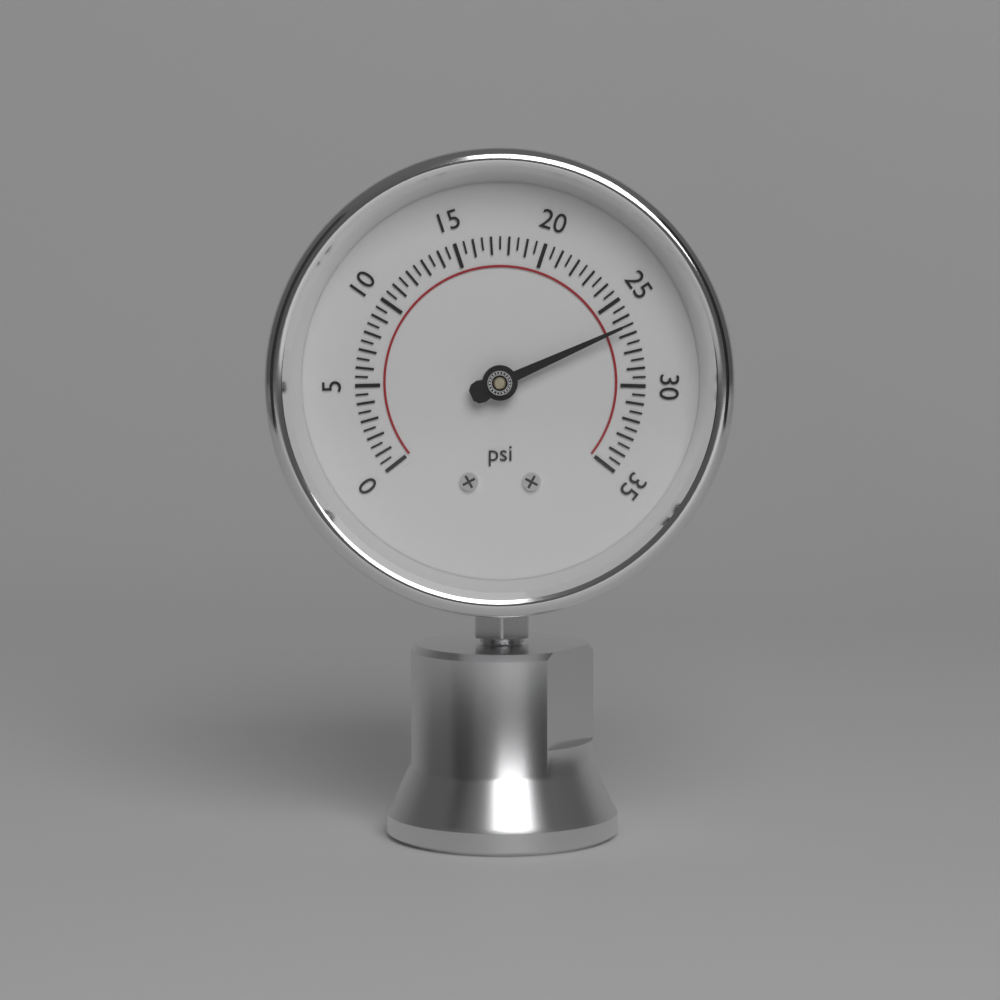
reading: 26.5 psi
